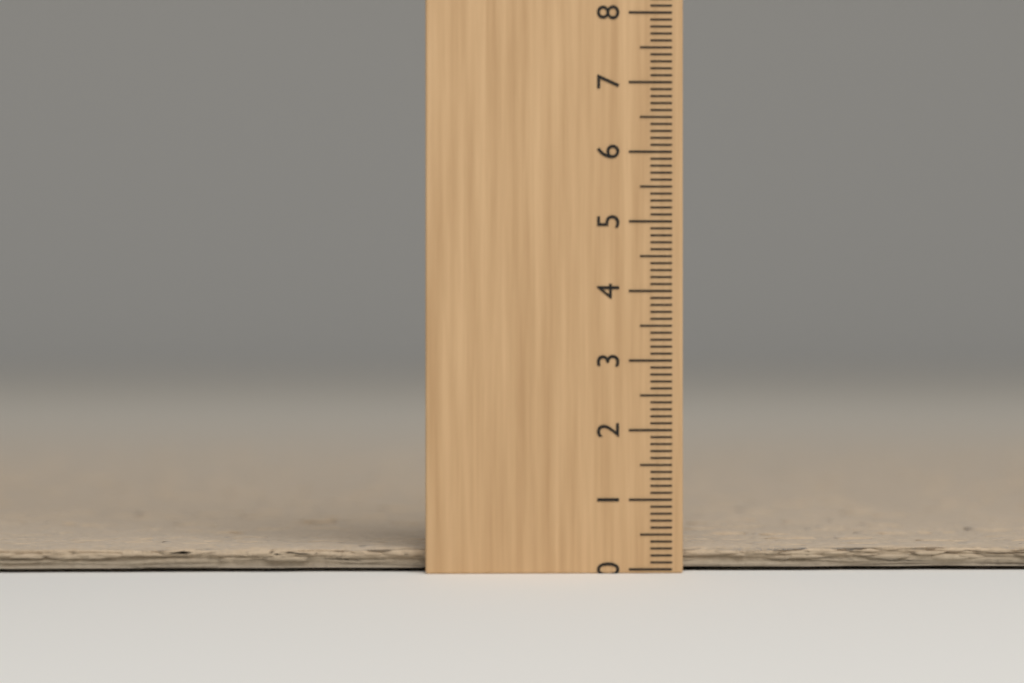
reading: 0.3 (no unit)
